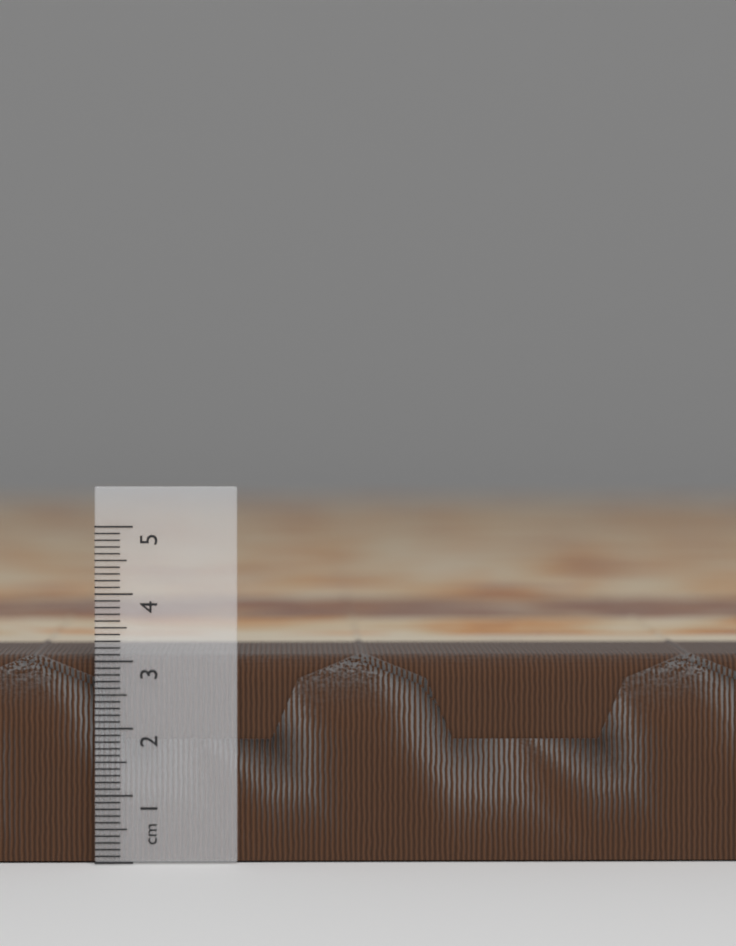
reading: 3.1 cm
